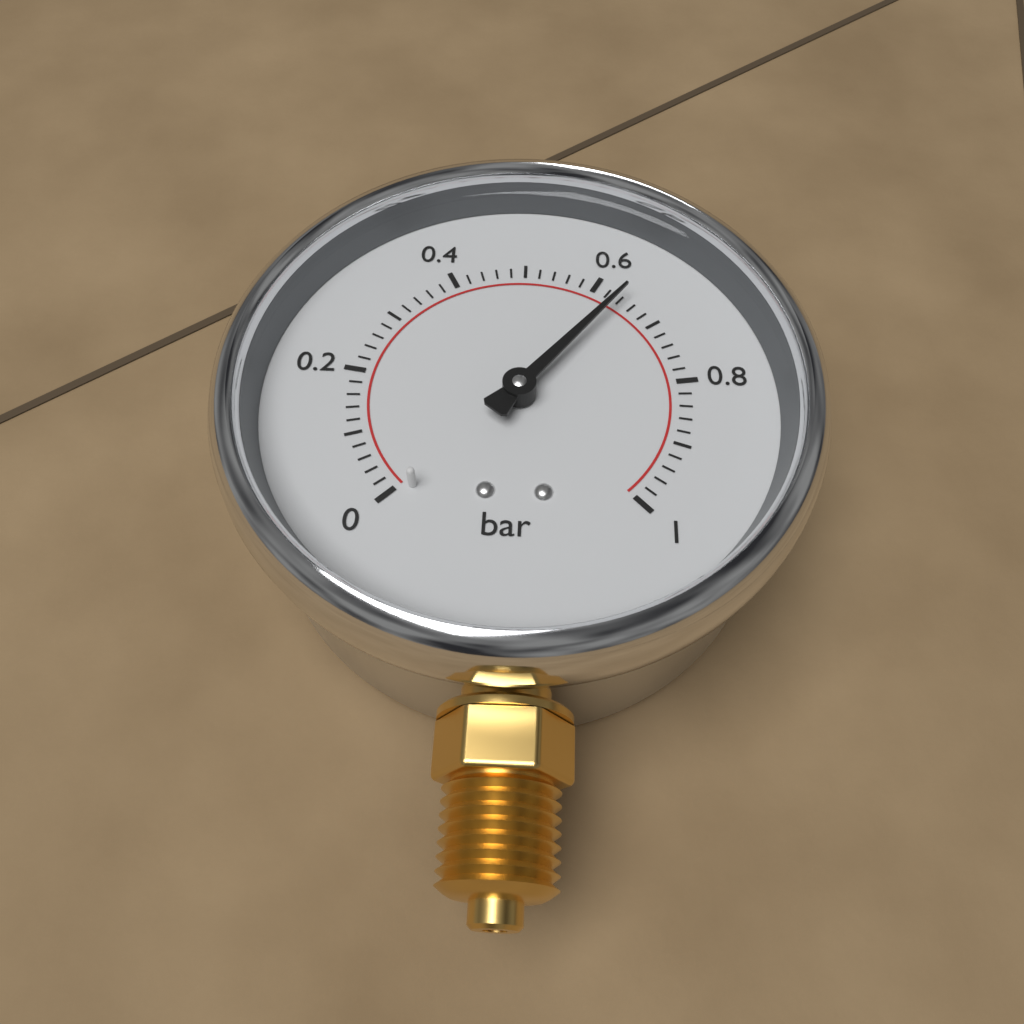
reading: 0.64 bar
